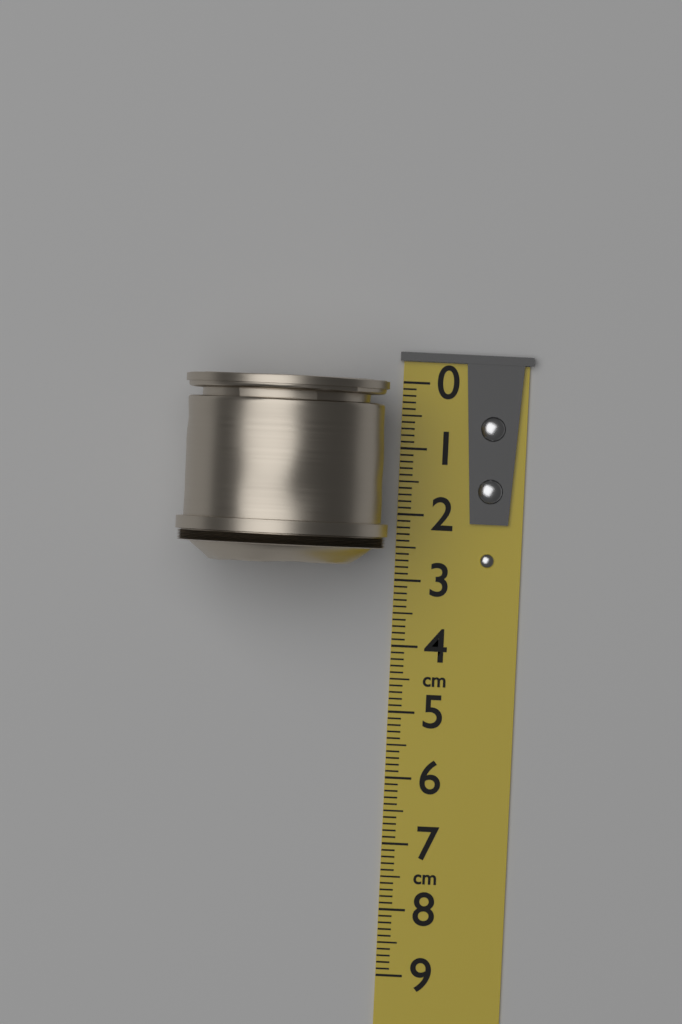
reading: 2.8 cm
